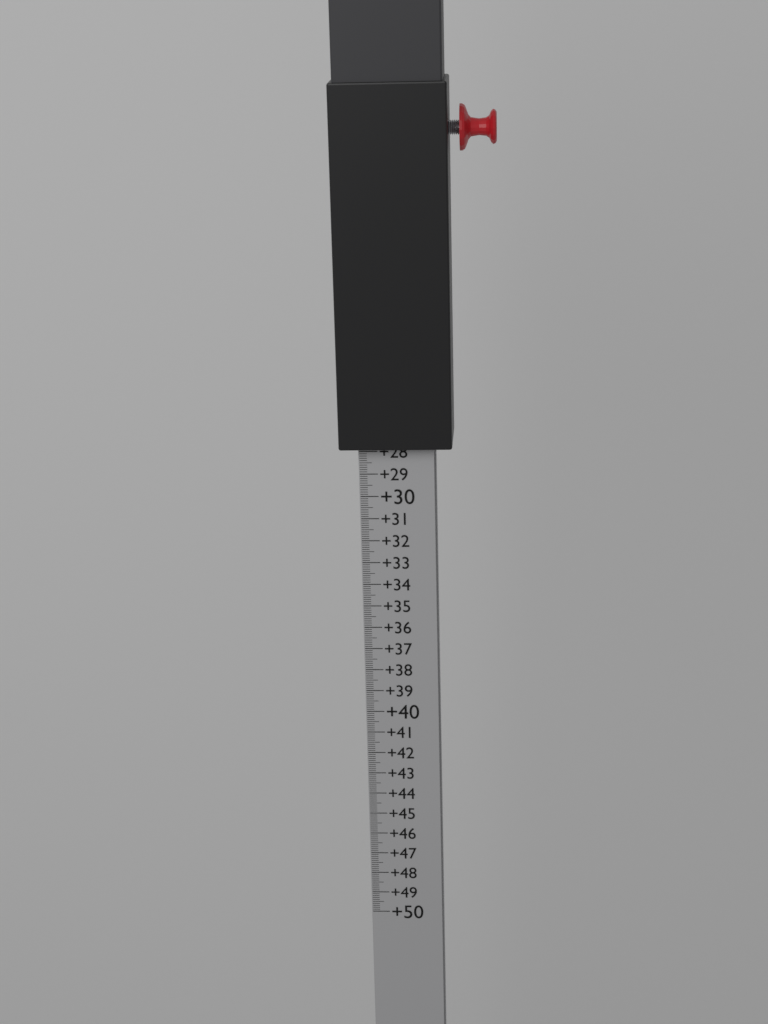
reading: 27.8 (no unit)
